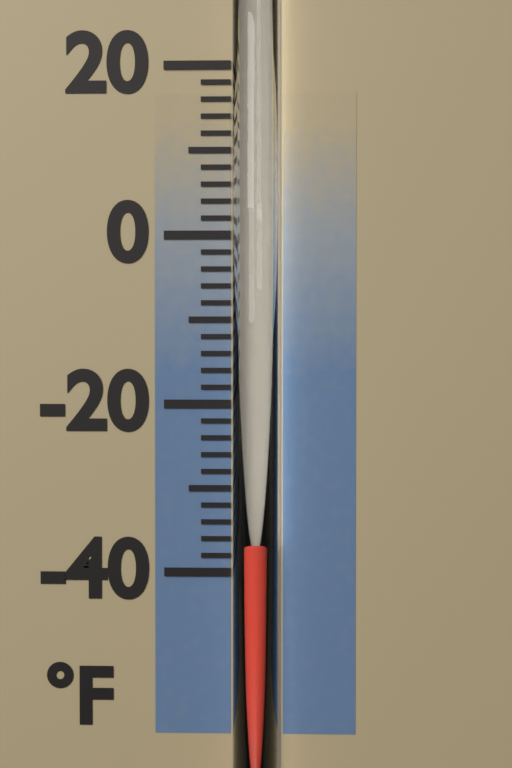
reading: -36 °F
